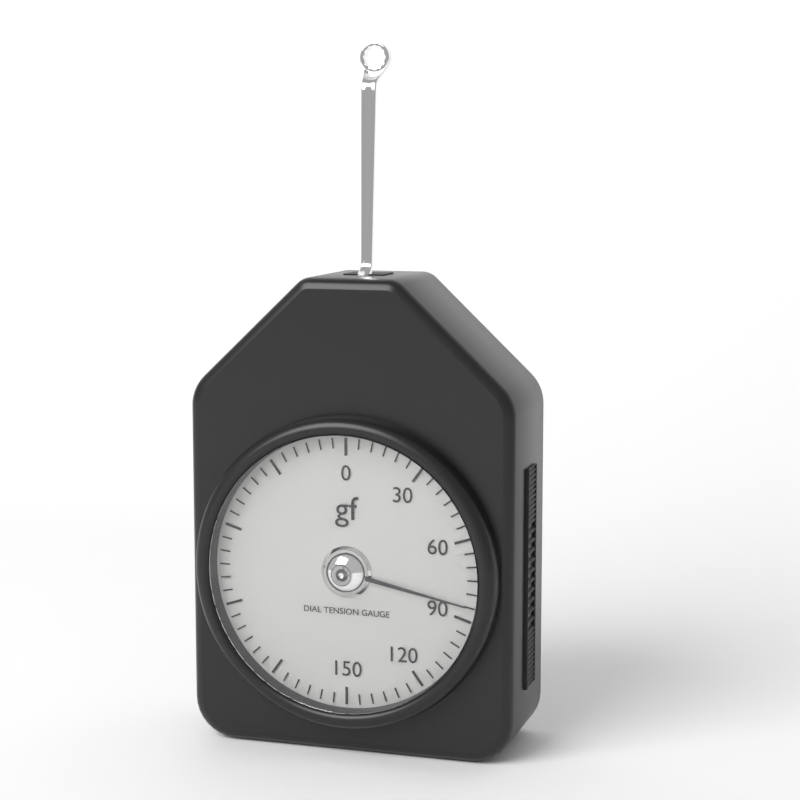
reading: 85 gf
